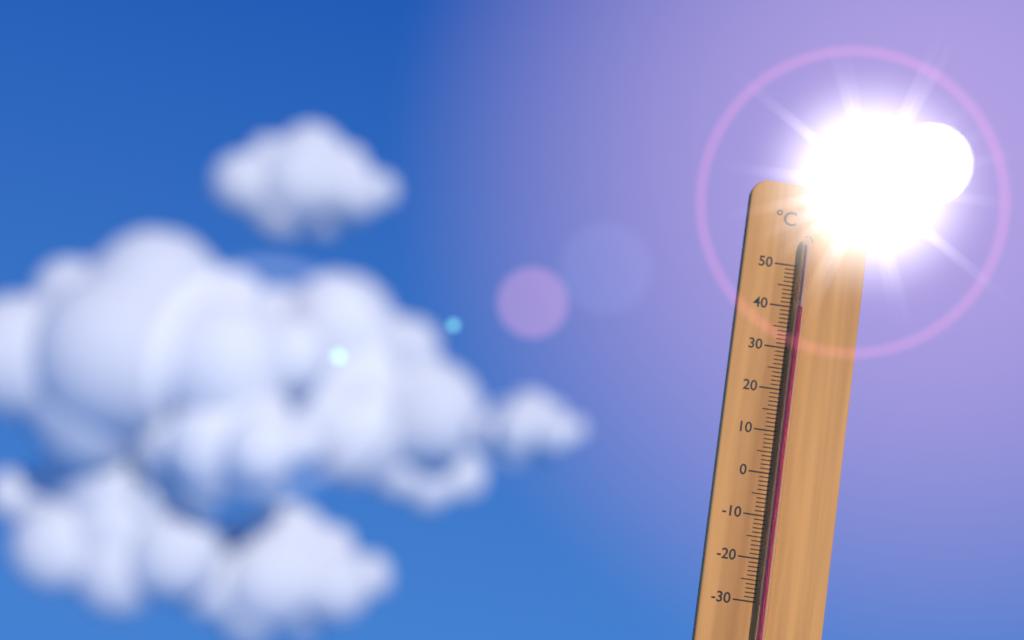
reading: 40 °C
